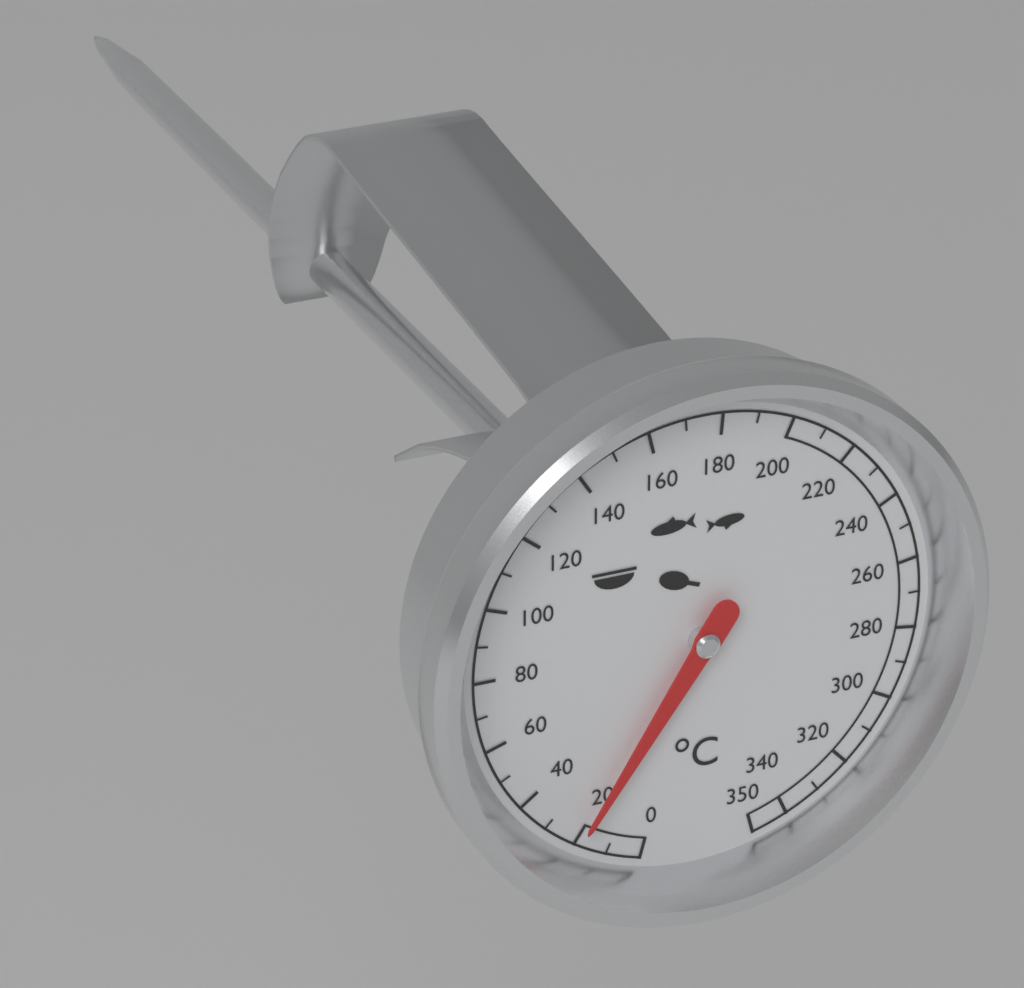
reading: 20 °C
